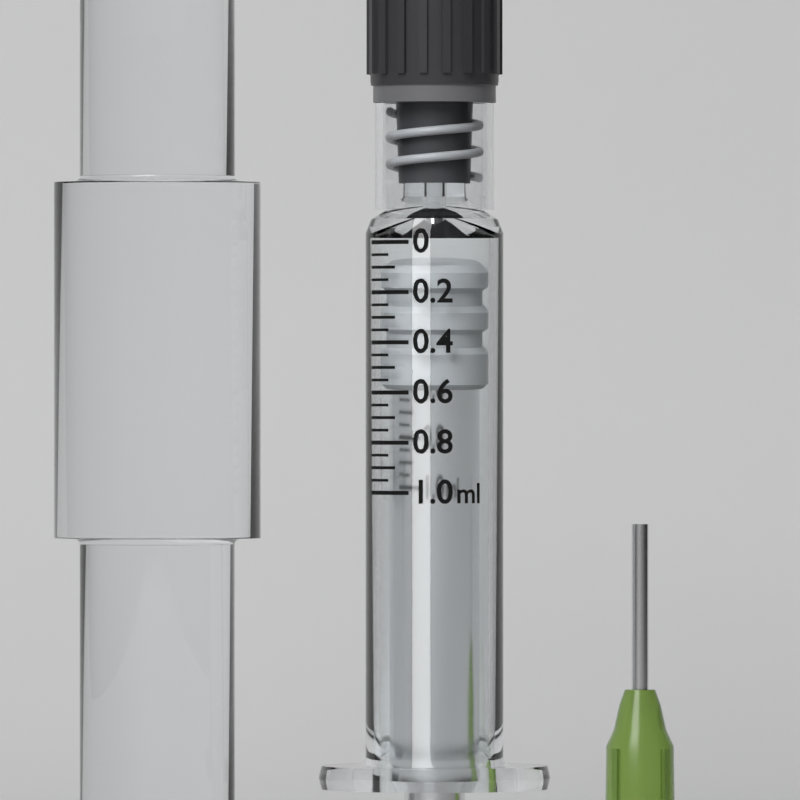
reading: 0.10 ml
